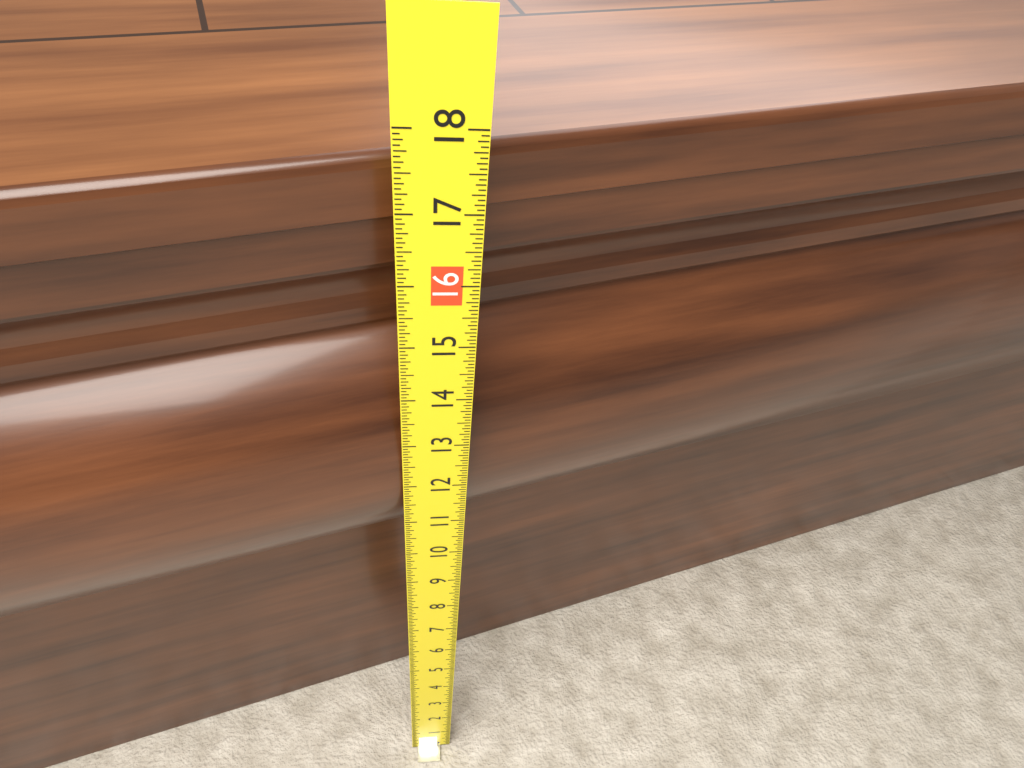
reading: 17.4375 (no unit)
